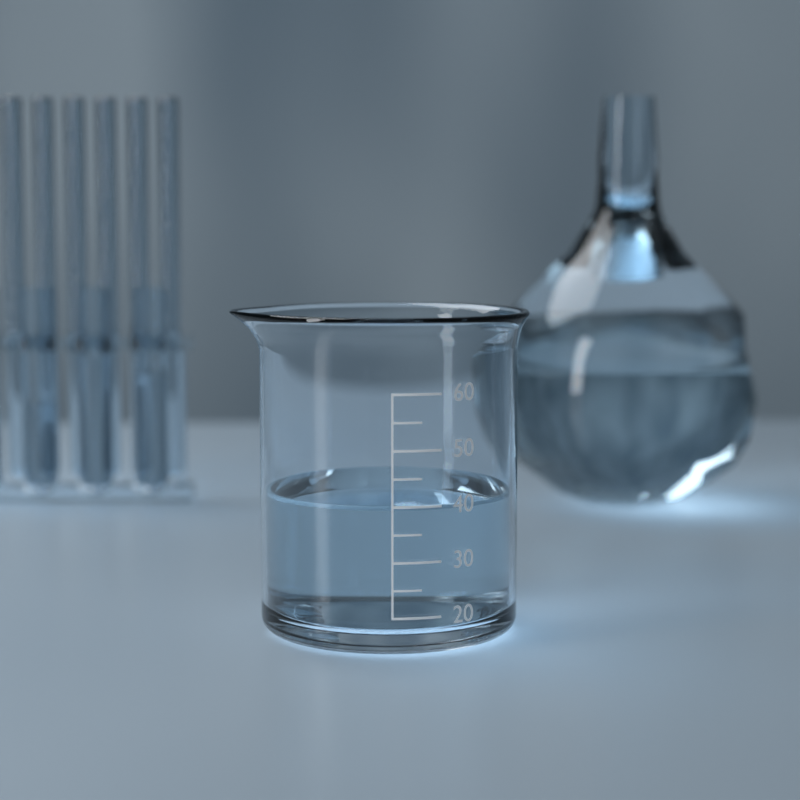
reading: 40 (no unit)
